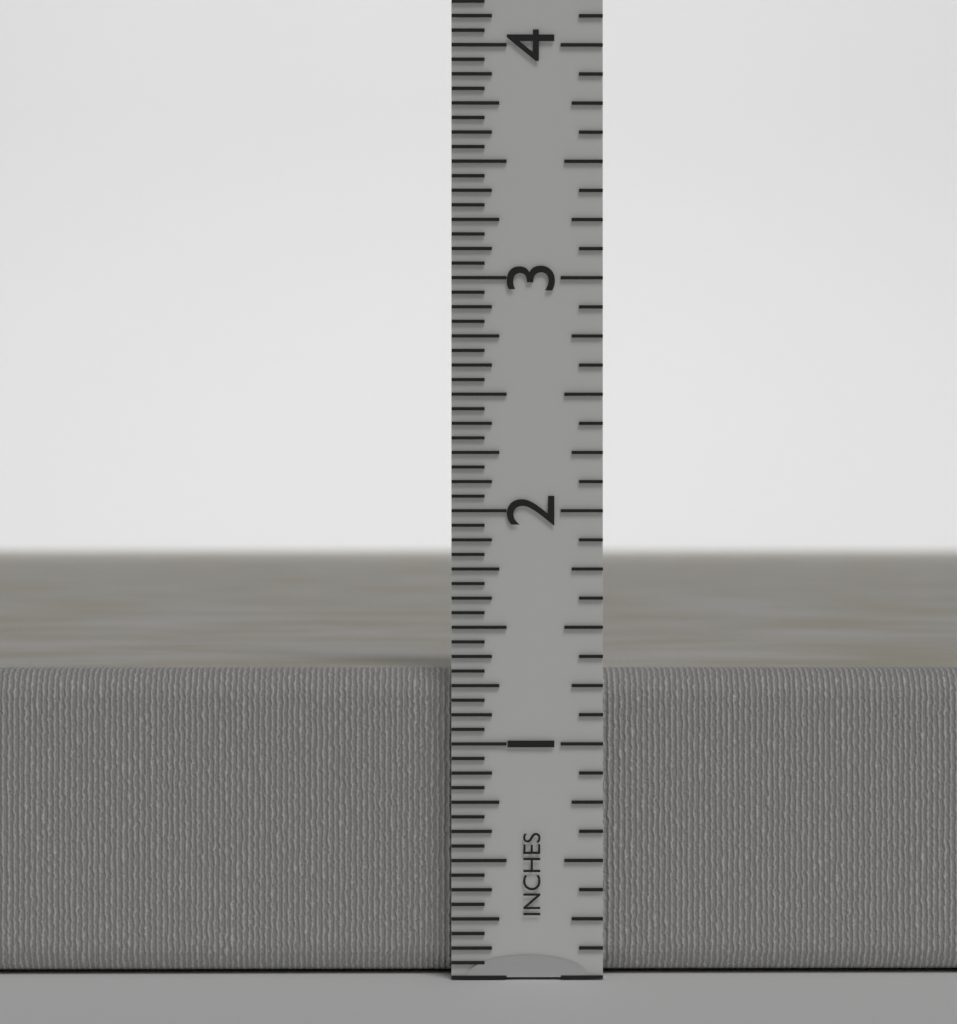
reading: 1.3125 in
